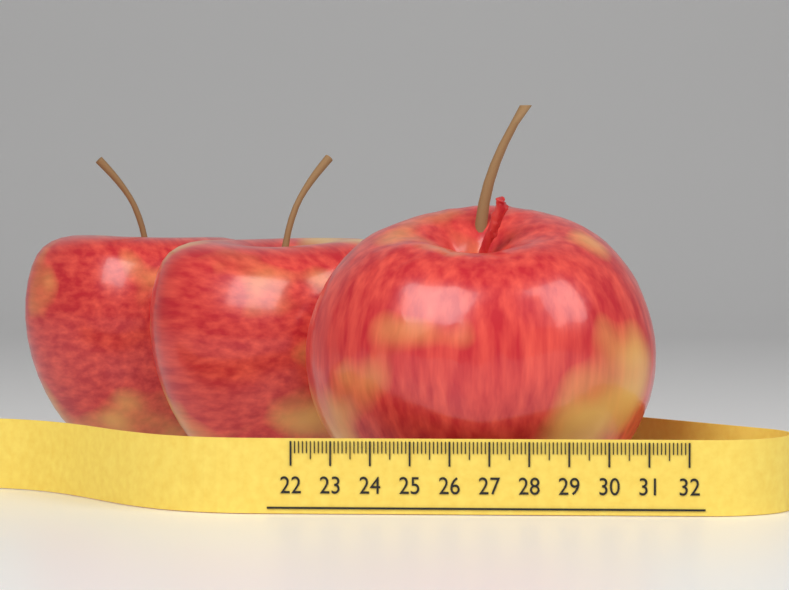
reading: 31.3 (no unit)
